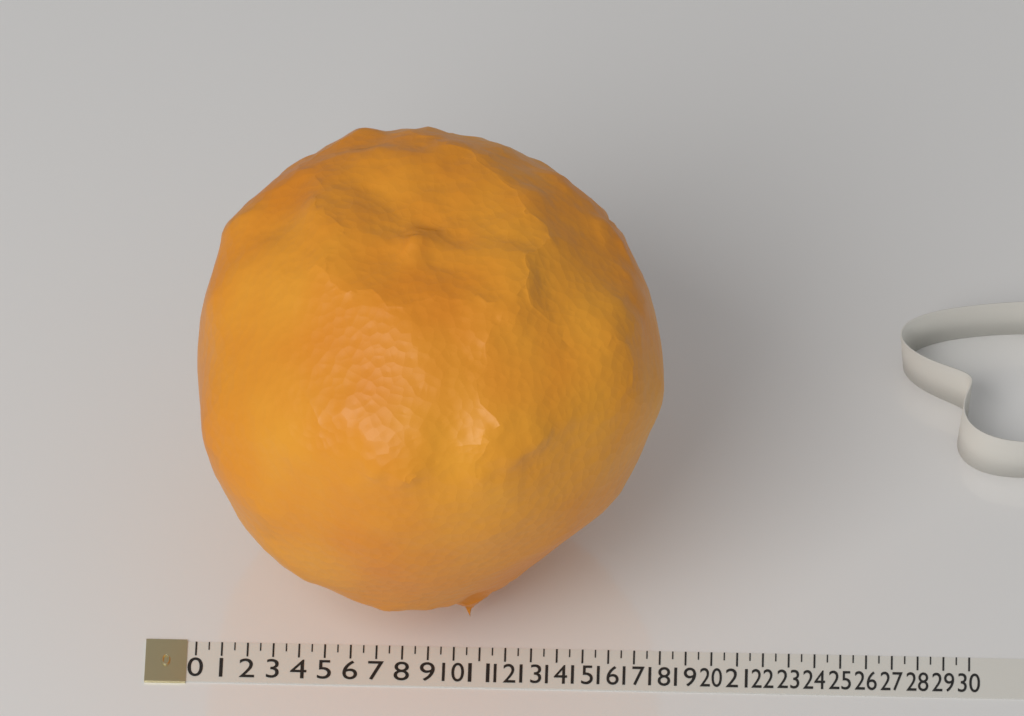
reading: 18.0 (no unit)
